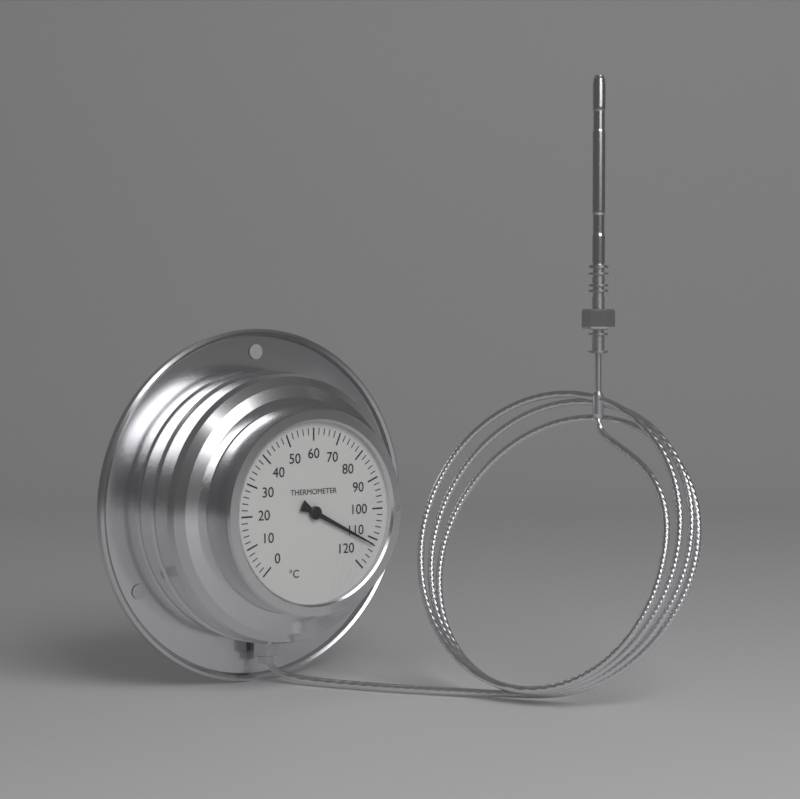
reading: 112 °C
